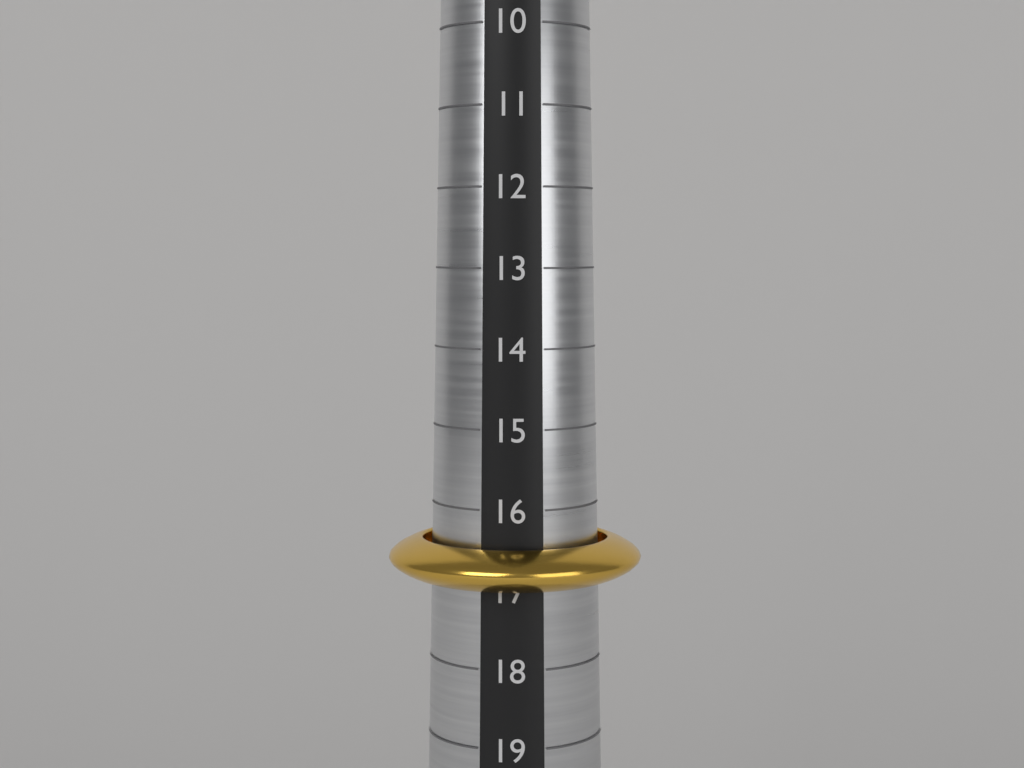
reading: 17 (no unit)
